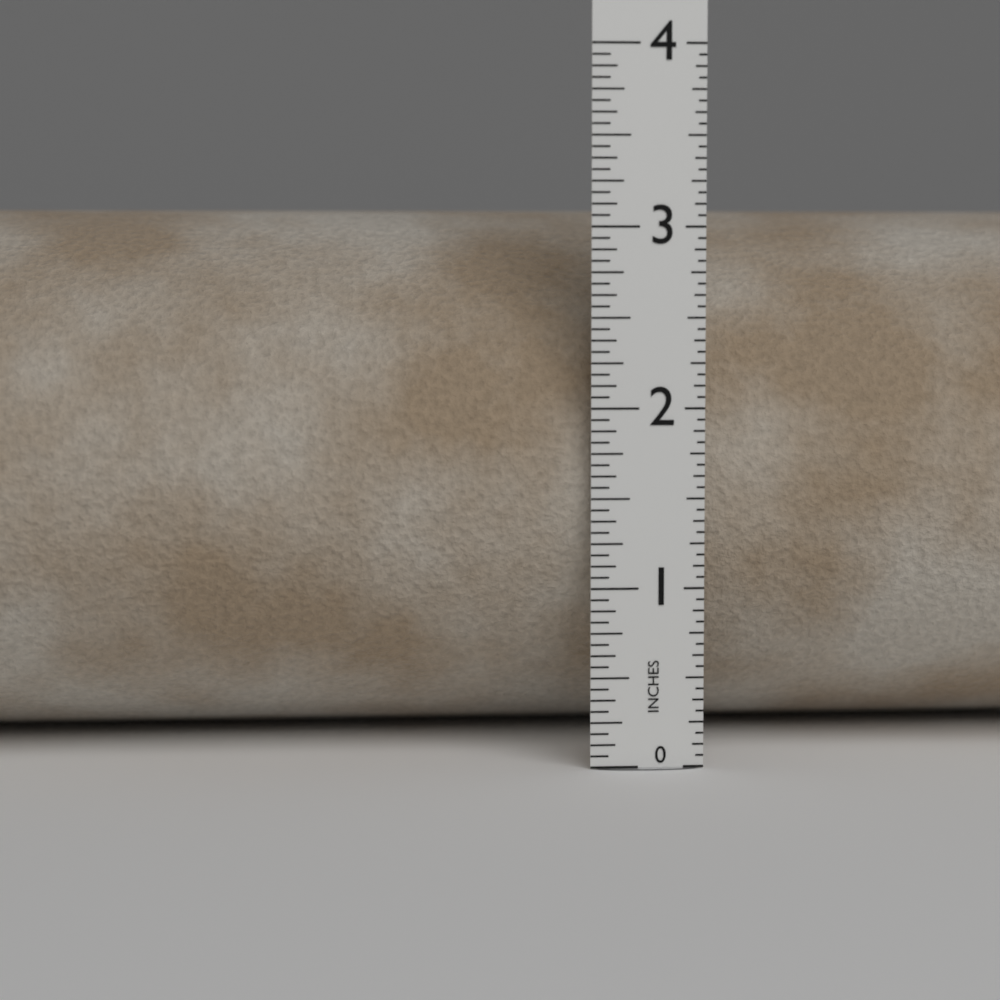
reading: 3.1250 in
